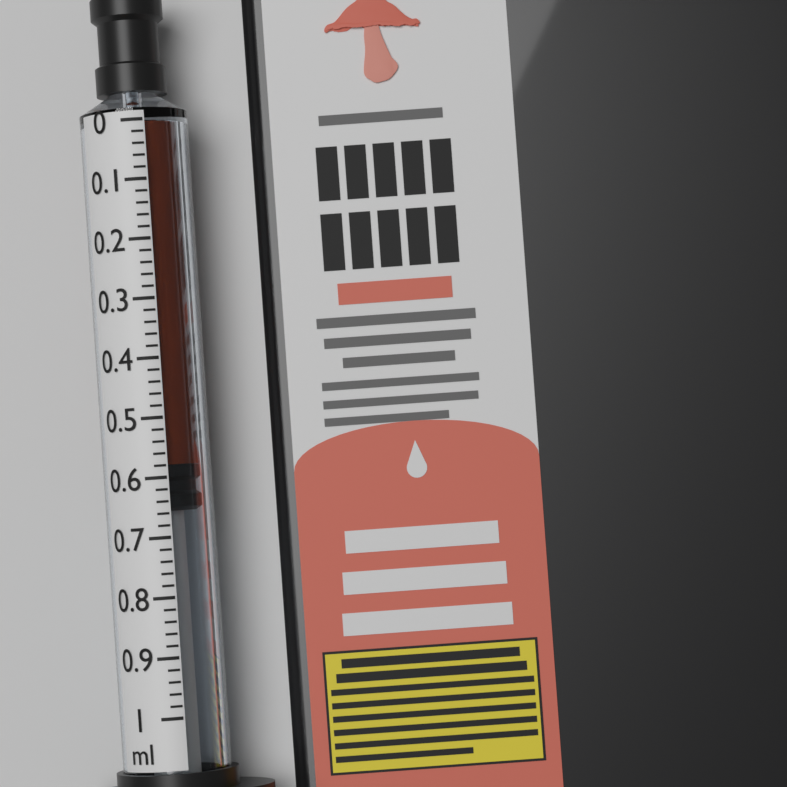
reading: 0.58 ml
